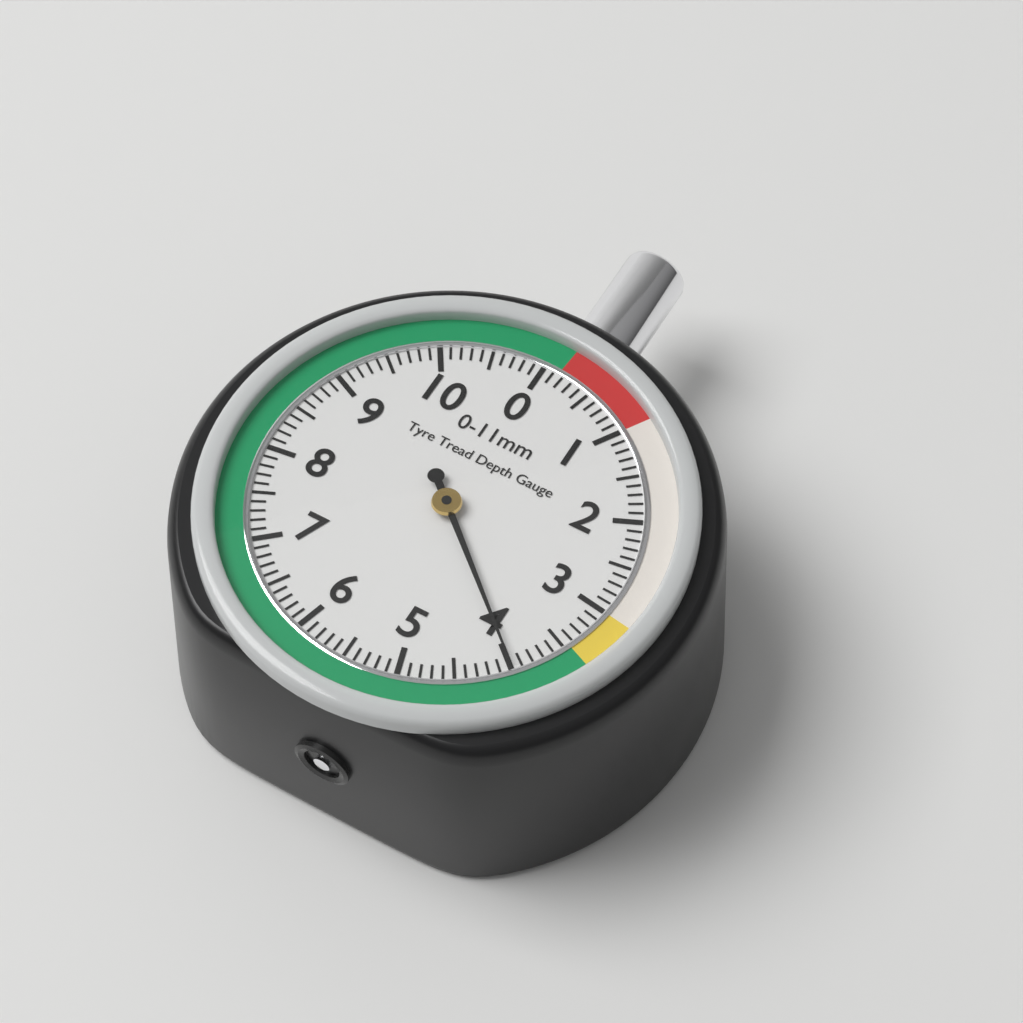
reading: 4.0 mm
